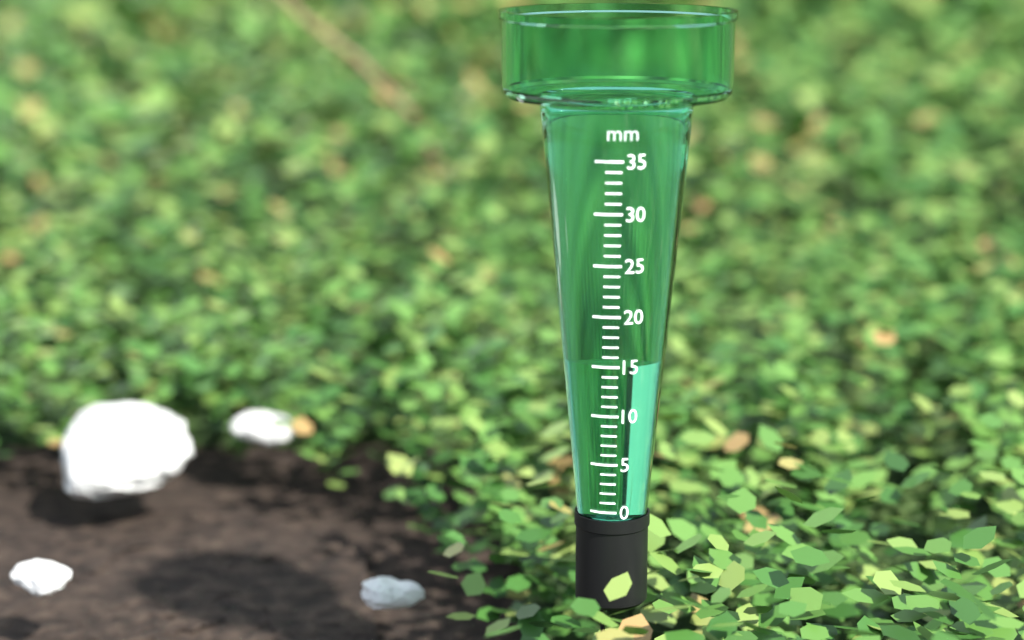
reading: 15 mm
